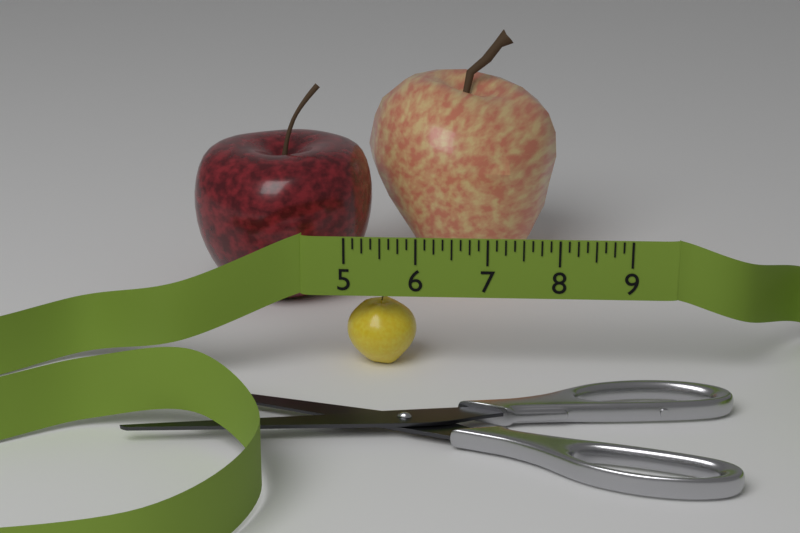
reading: 6.000 (no unit)
